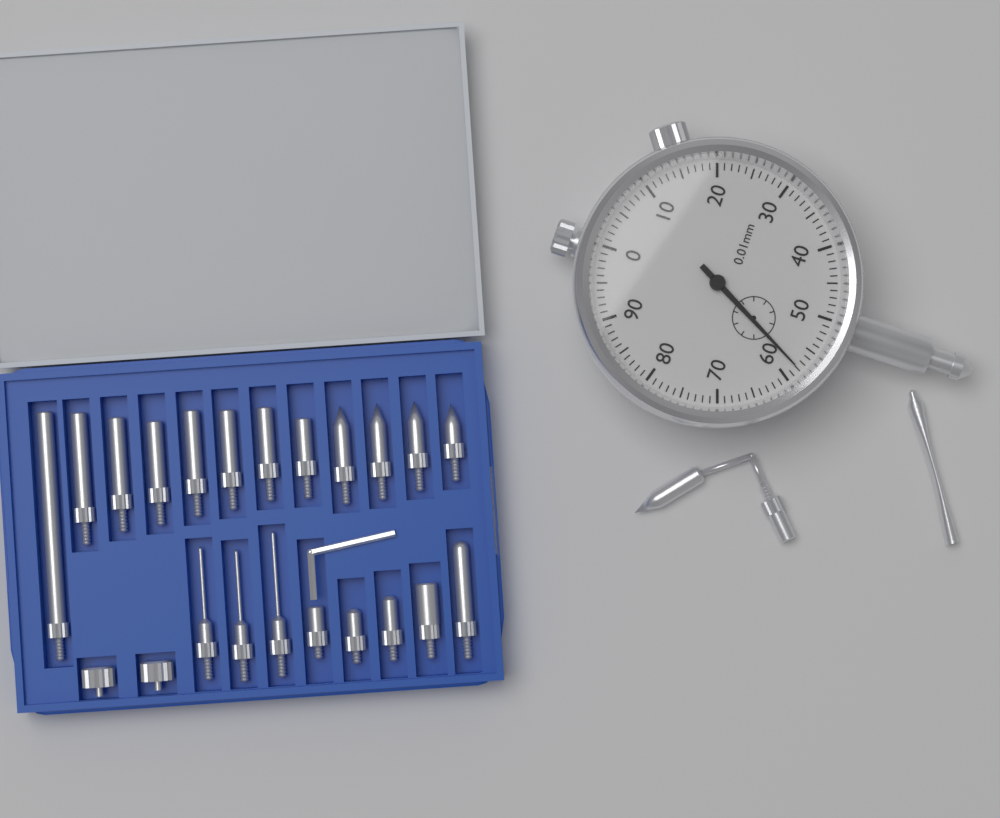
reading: 0.58 mm
